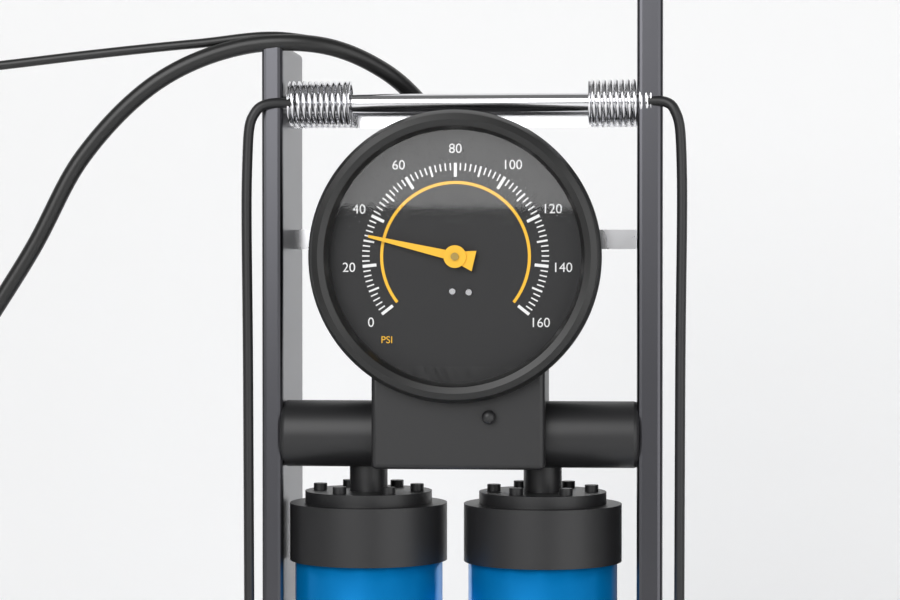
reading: 32 psi
